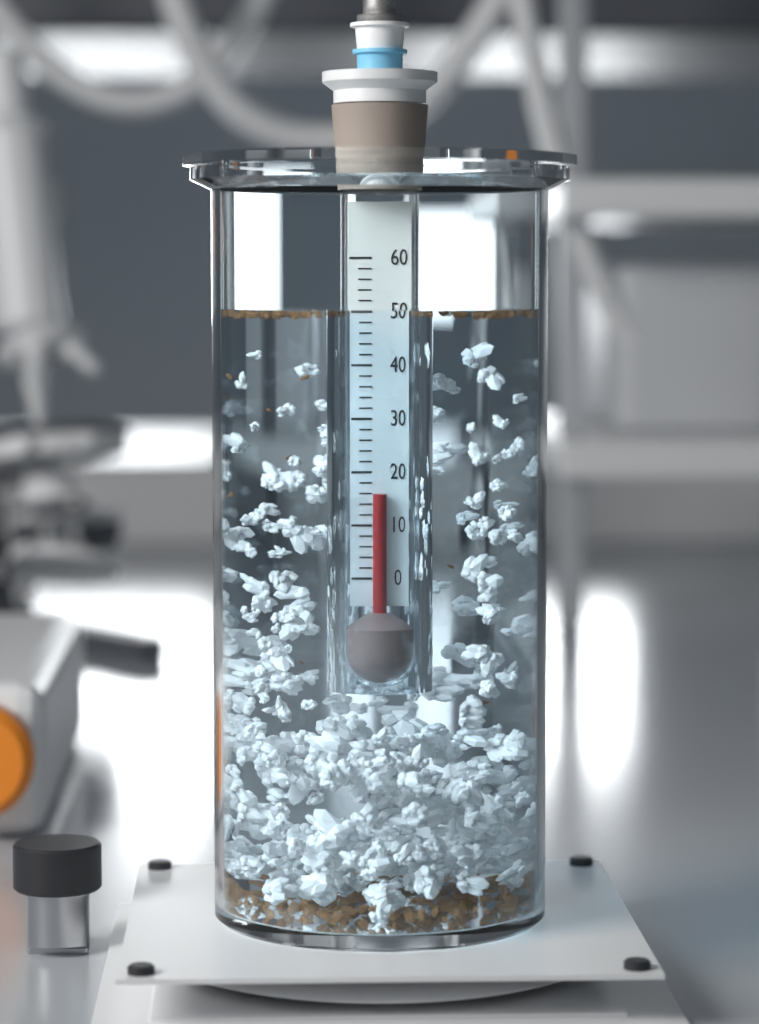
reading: 16 (no unit)
